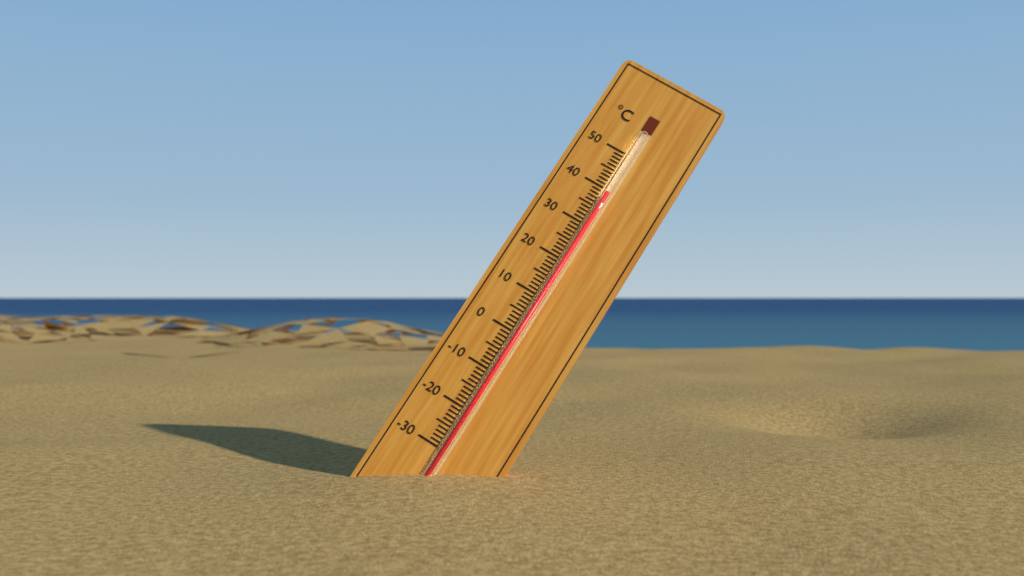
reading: 39 °C
